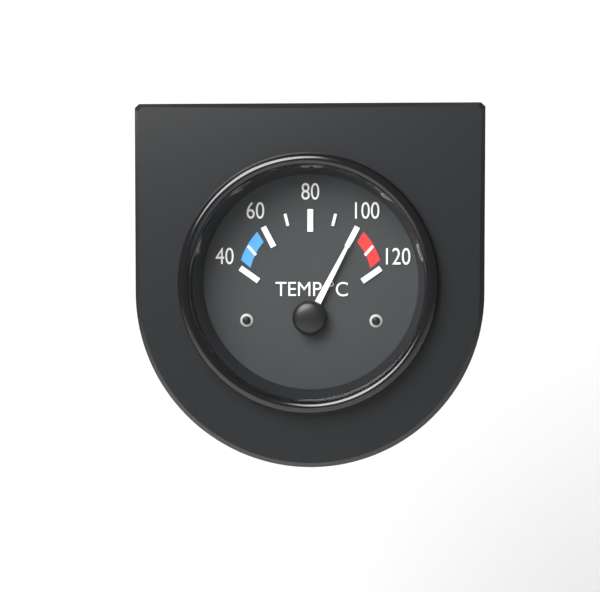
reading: 100 °C
